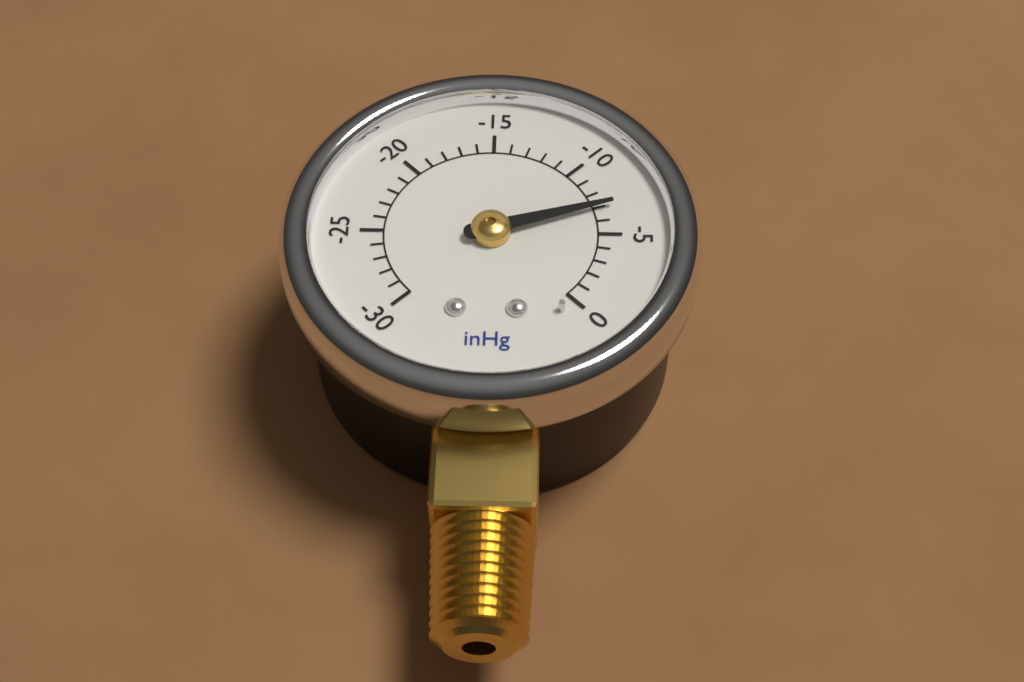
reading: -7 inHg
